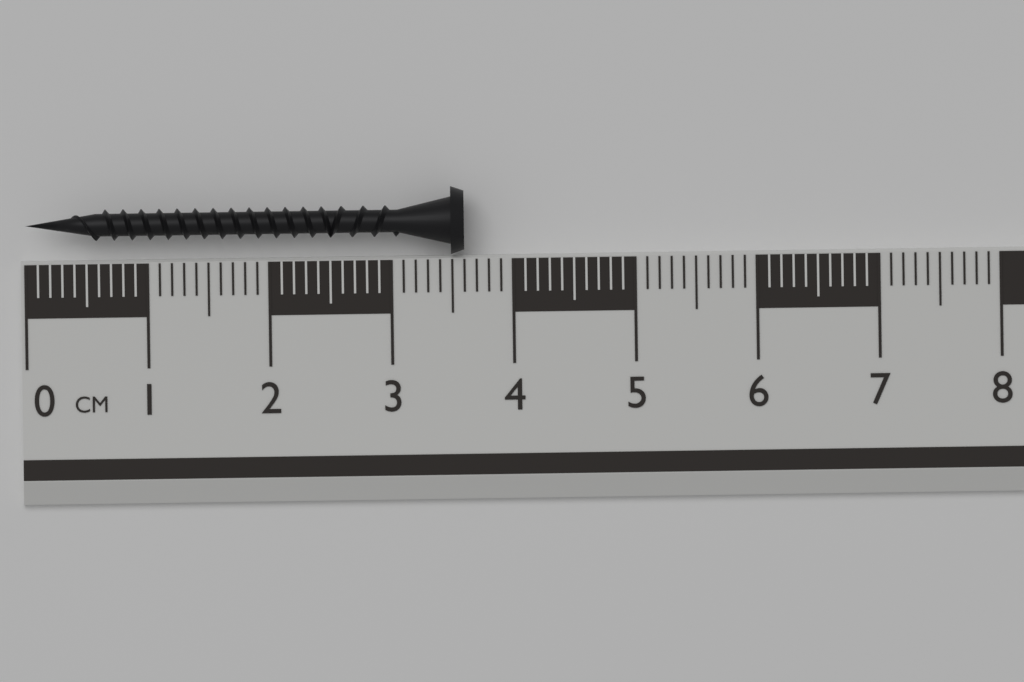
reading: 3.6 cm
